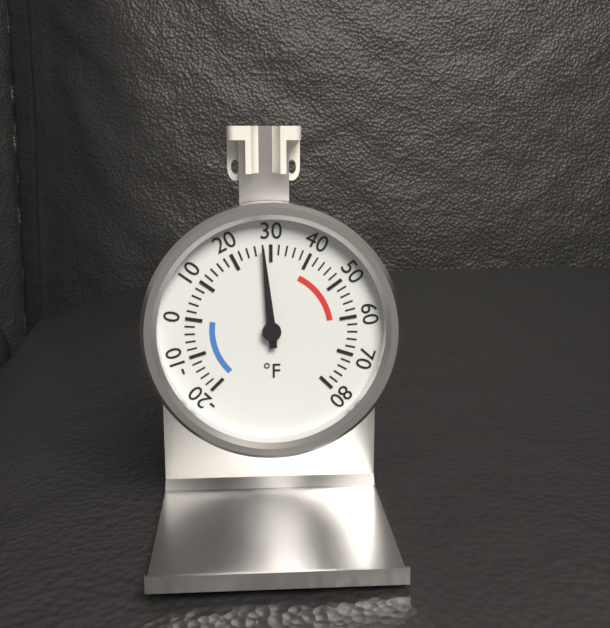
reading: 28 °F
